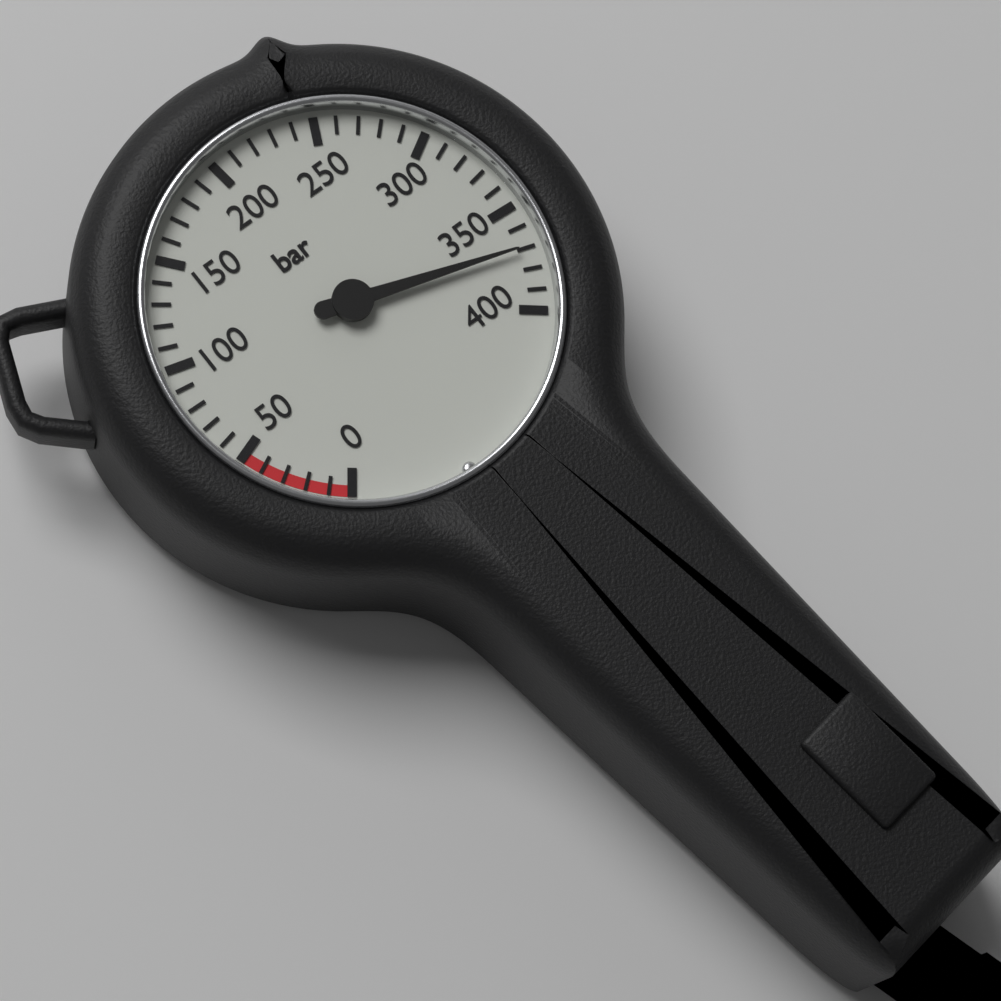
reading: 370 bar
